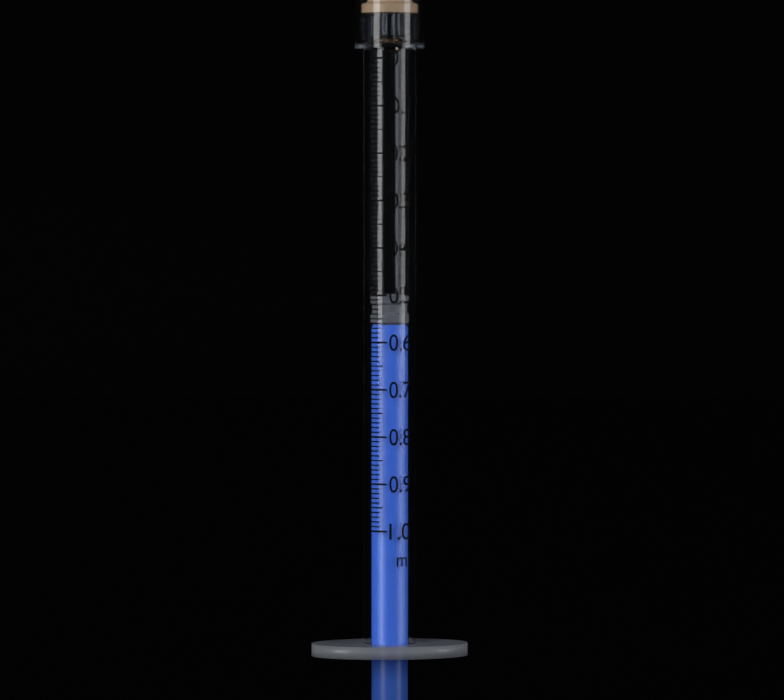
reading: 0.50 ml
